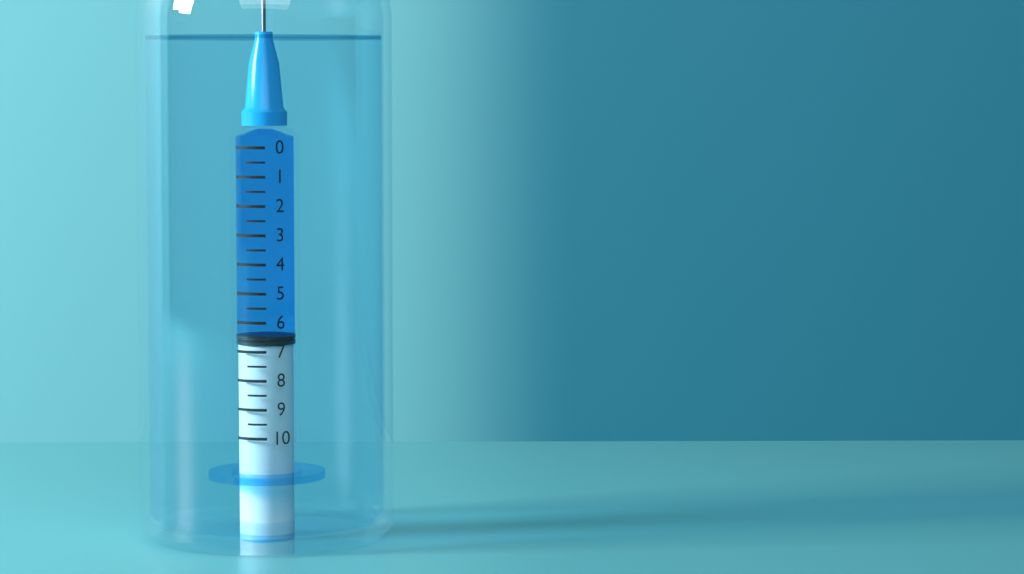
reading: 6.5 (no unit)
